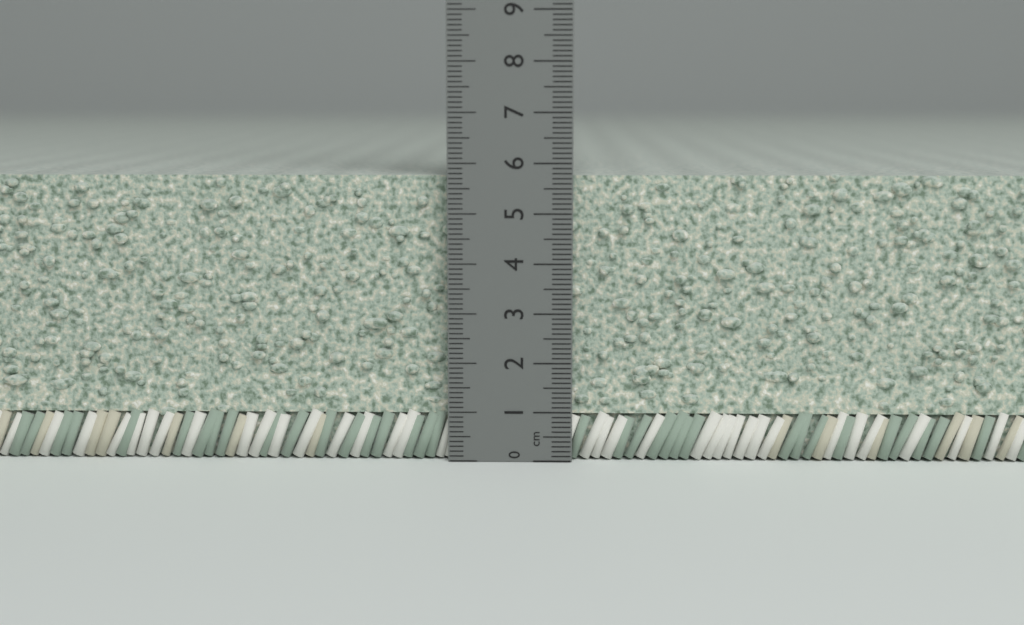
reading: 5.8 cm
